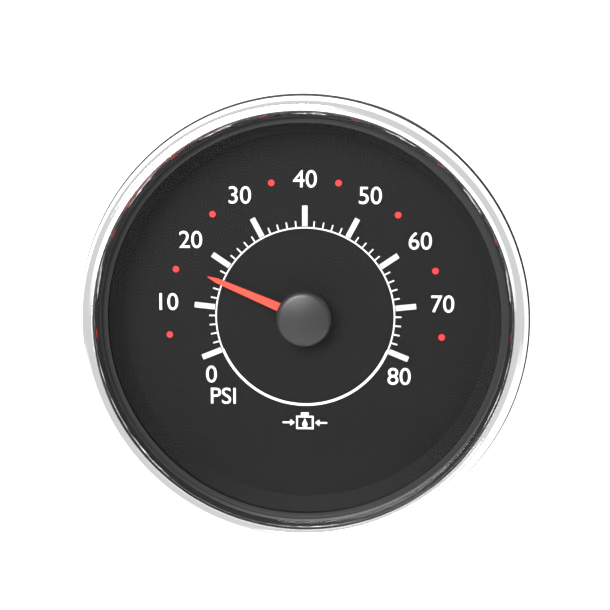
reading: 16 psi
